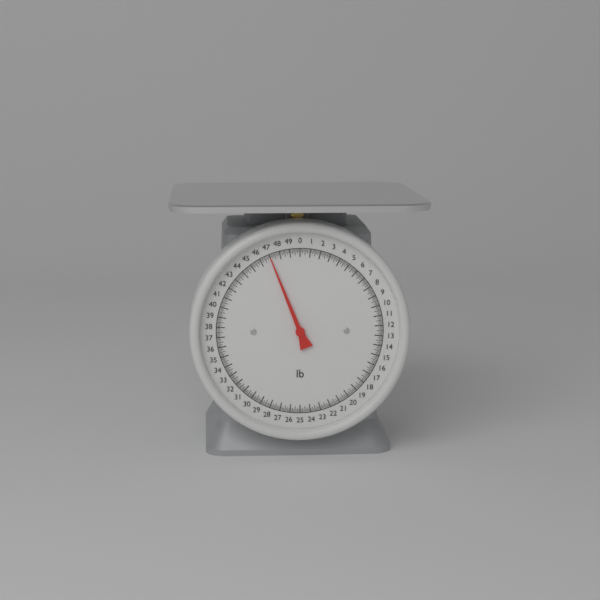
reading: 47.000 lb
